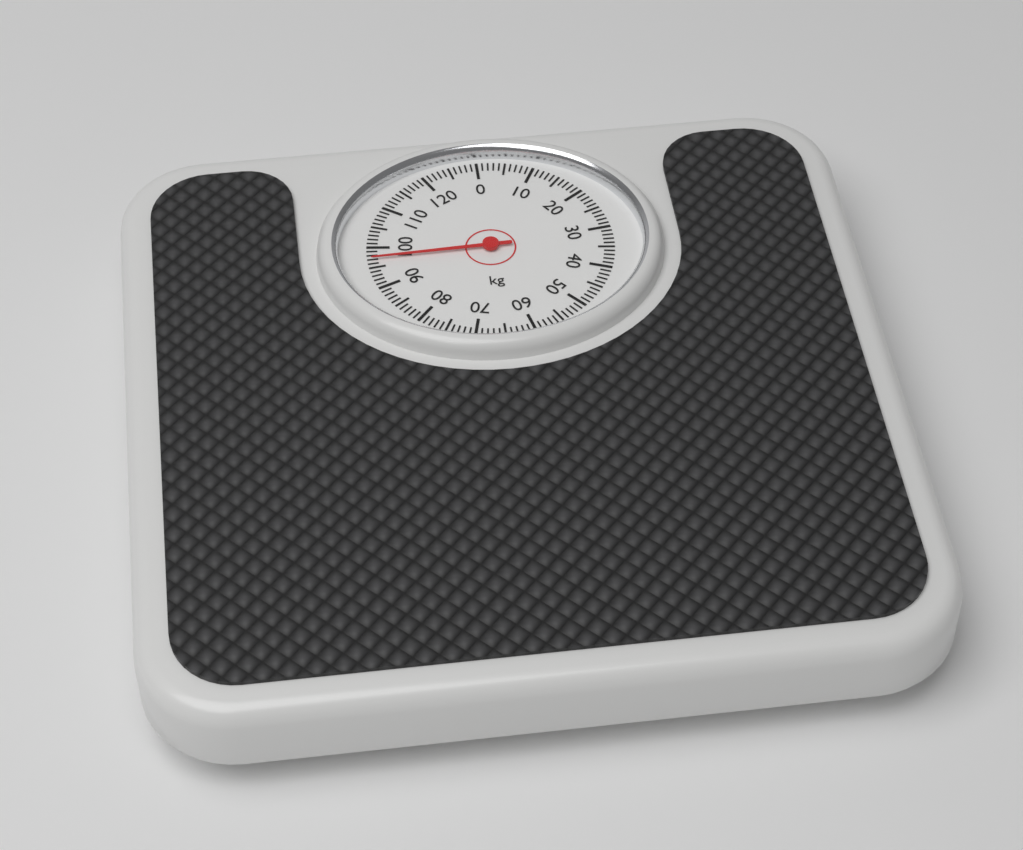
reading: 97 kg
